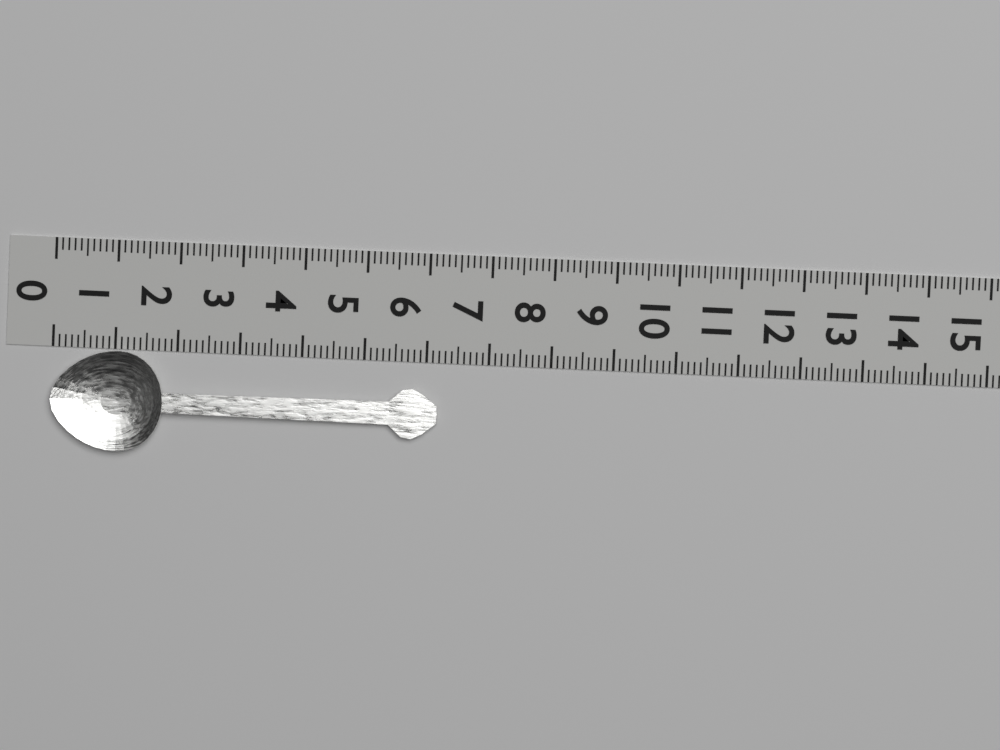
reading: 6.2 (no unit)
